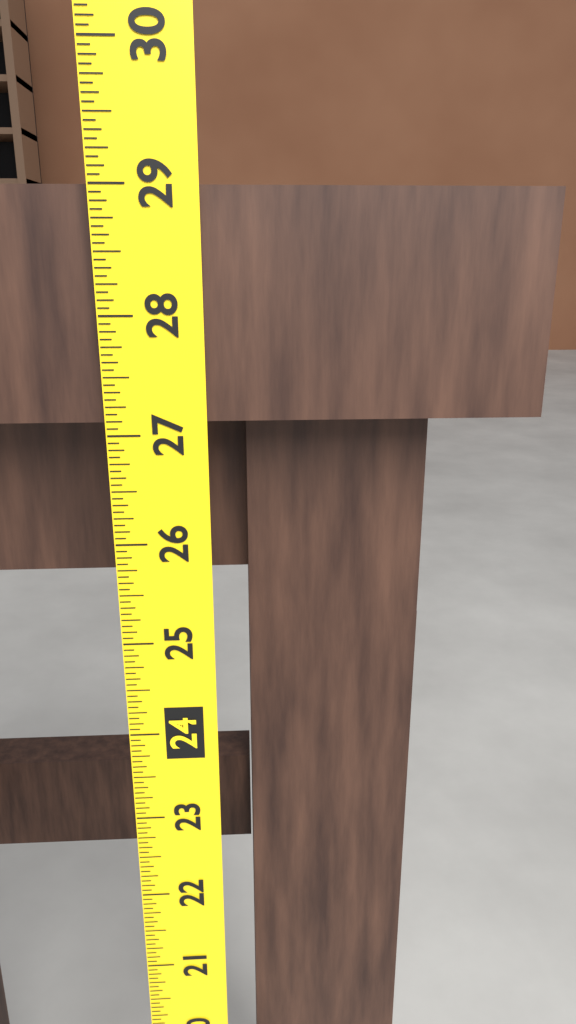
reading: 29.0000 (no unit)
